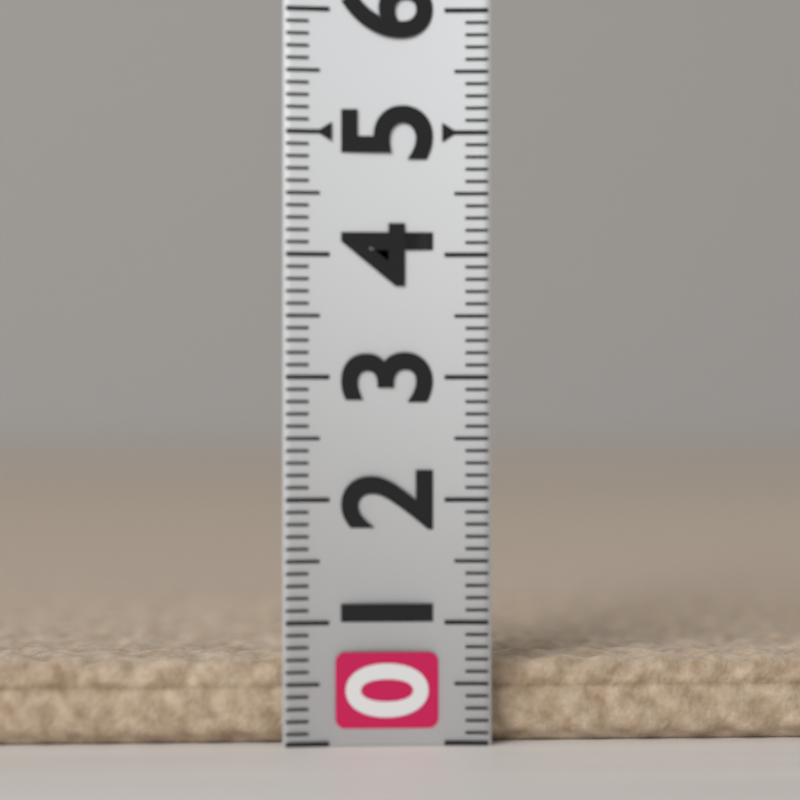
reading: 0.7 (no unit)
